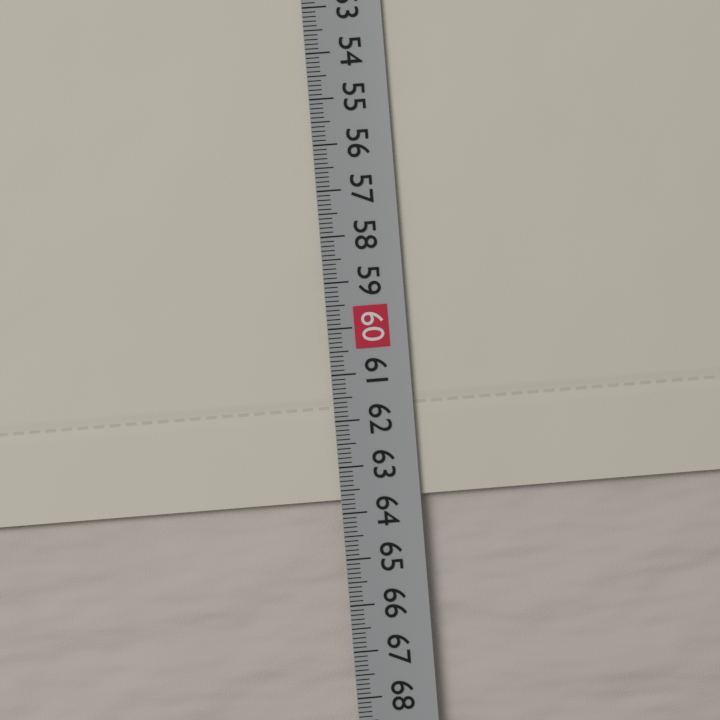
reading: 63.7 cm
